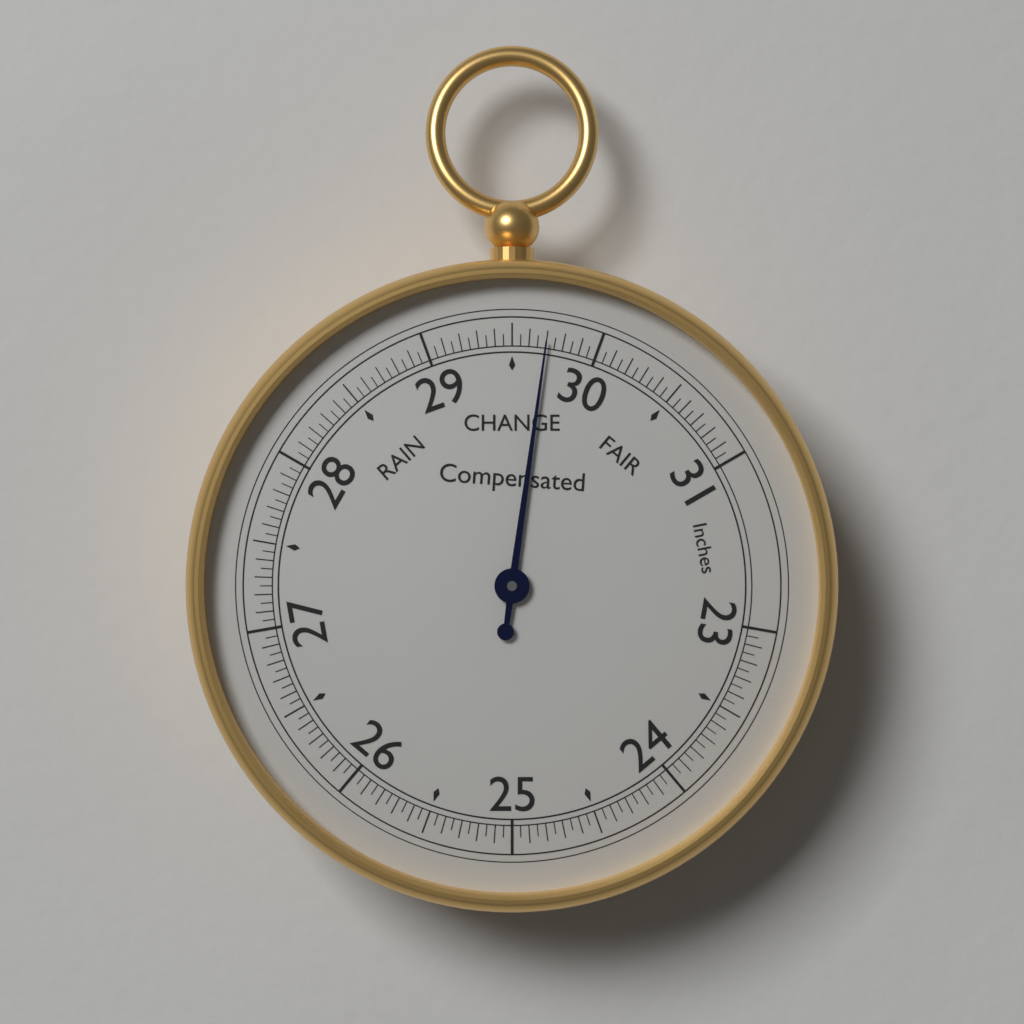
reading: 29.70 Inches
